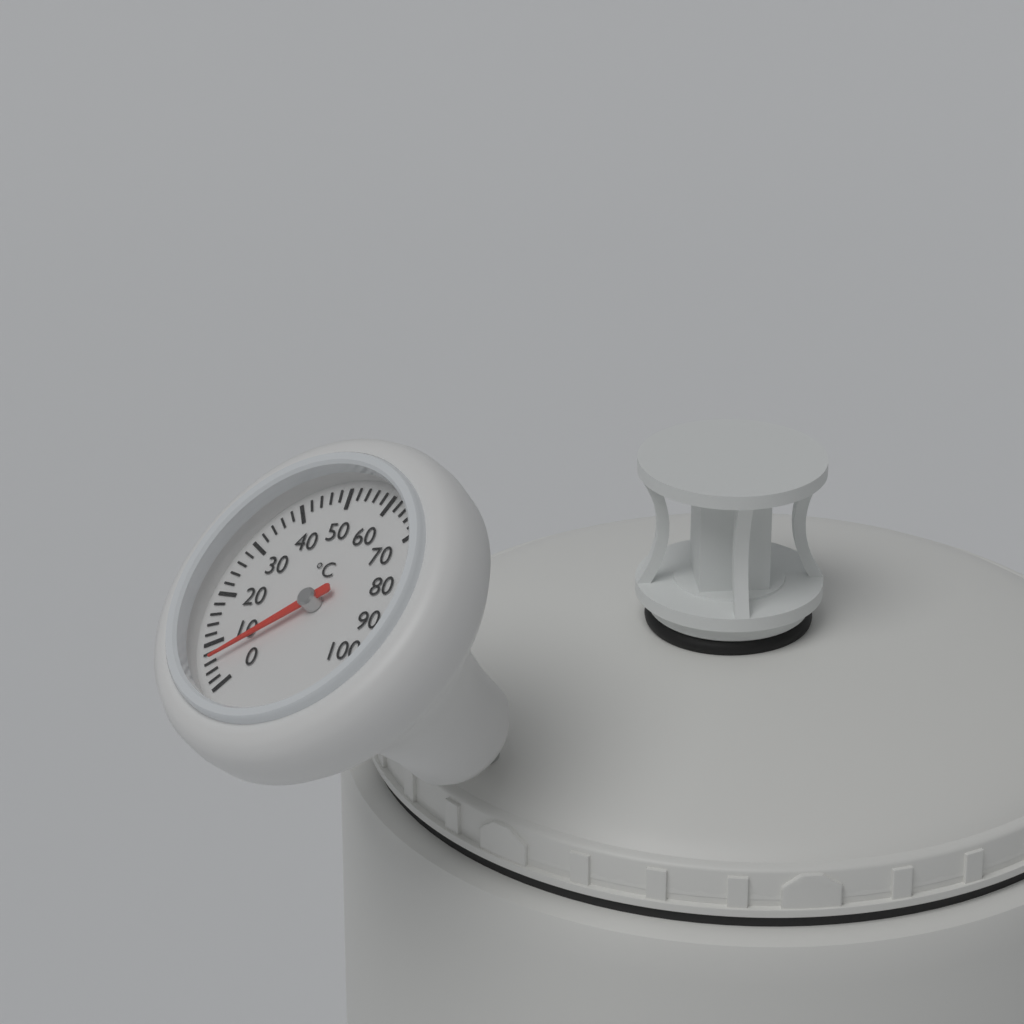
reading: 6 °C
